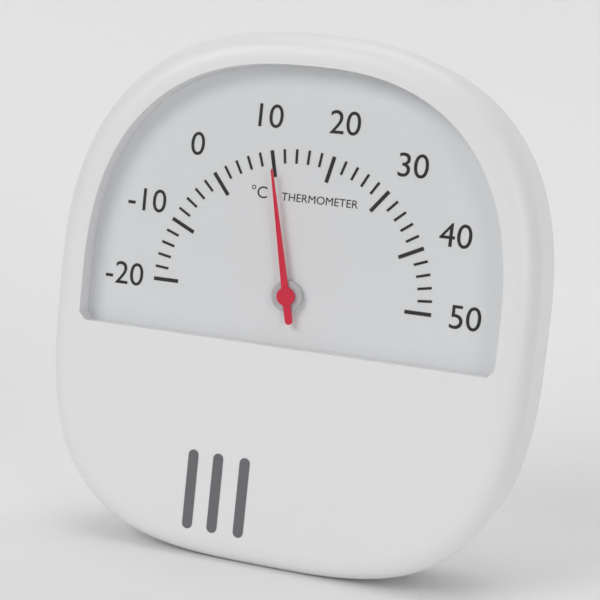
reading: 10 °C
